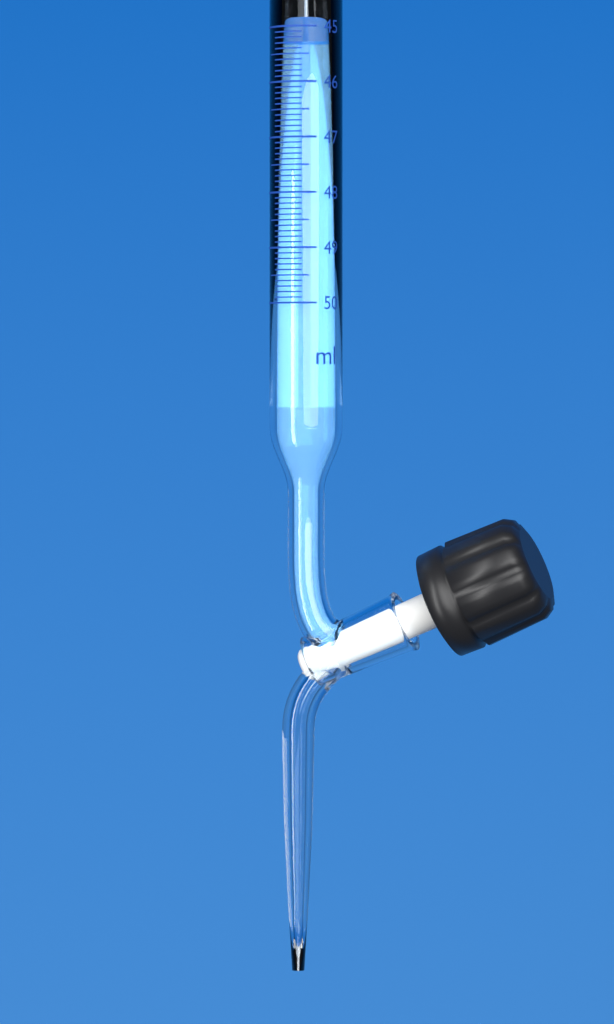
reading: 45.3 ml
